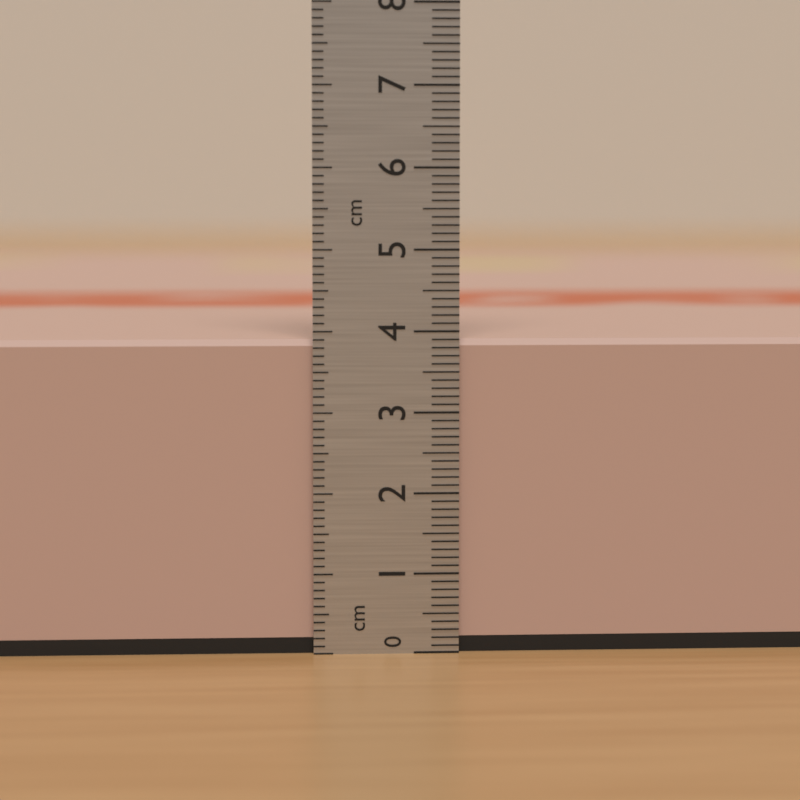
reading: 3.9 cm
